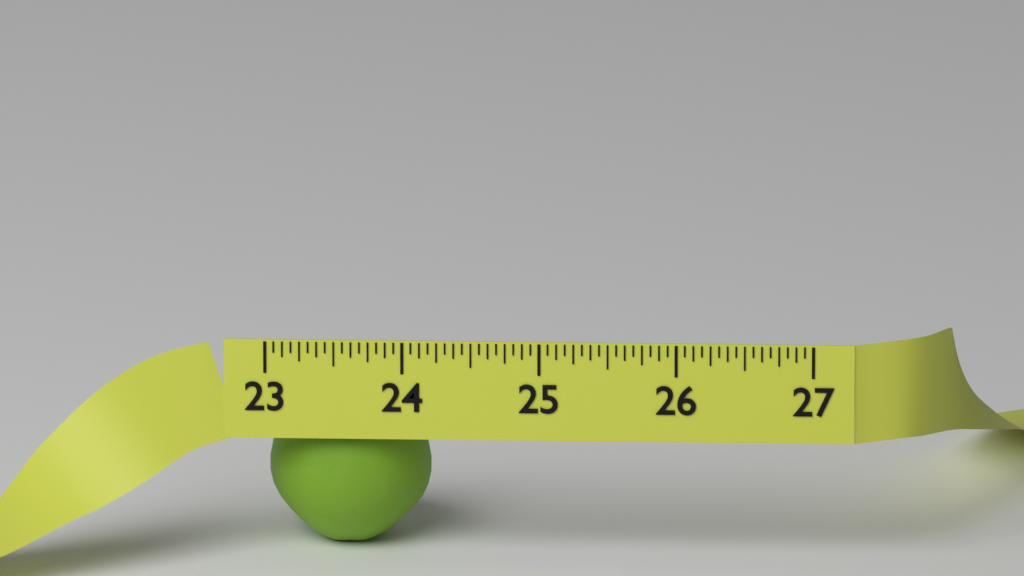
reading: 24.1875 (no unit)
